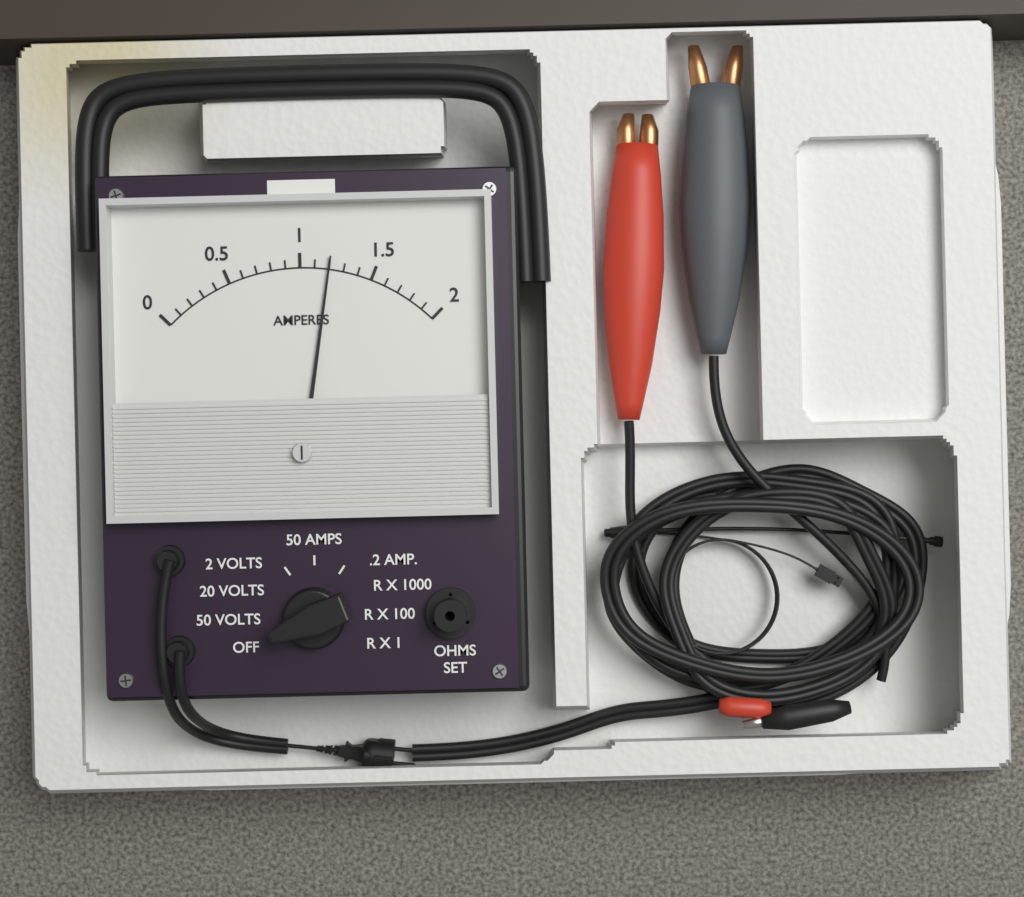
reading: 1.2 A
